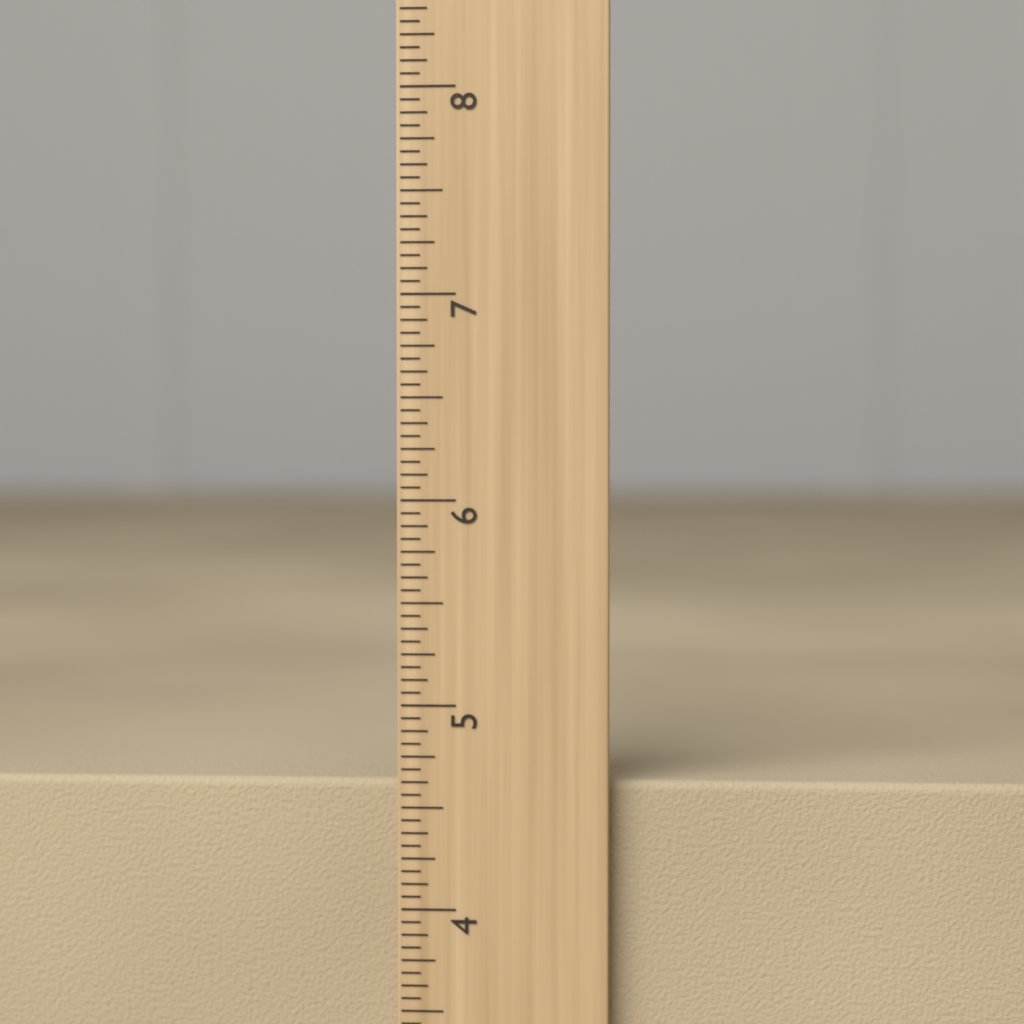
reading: 4.6250 inch
